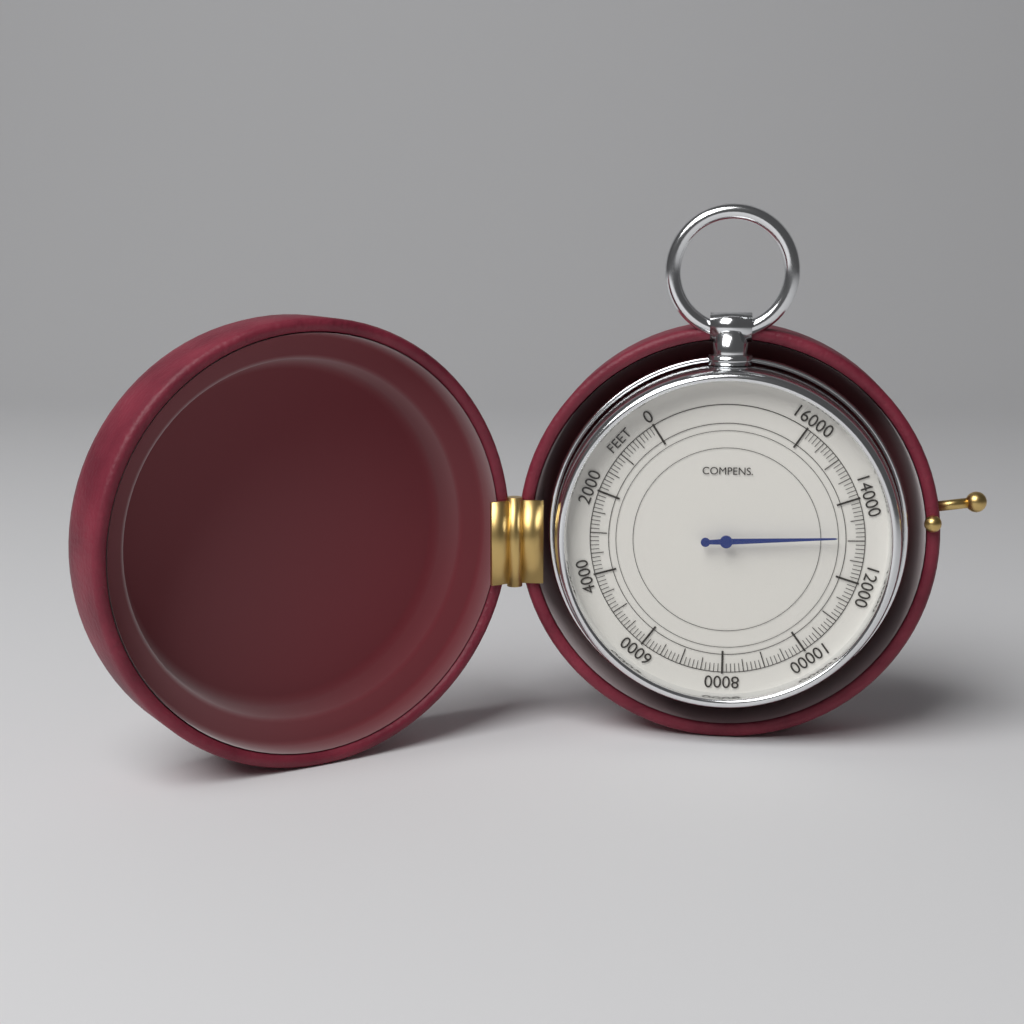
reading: 13100 feet
